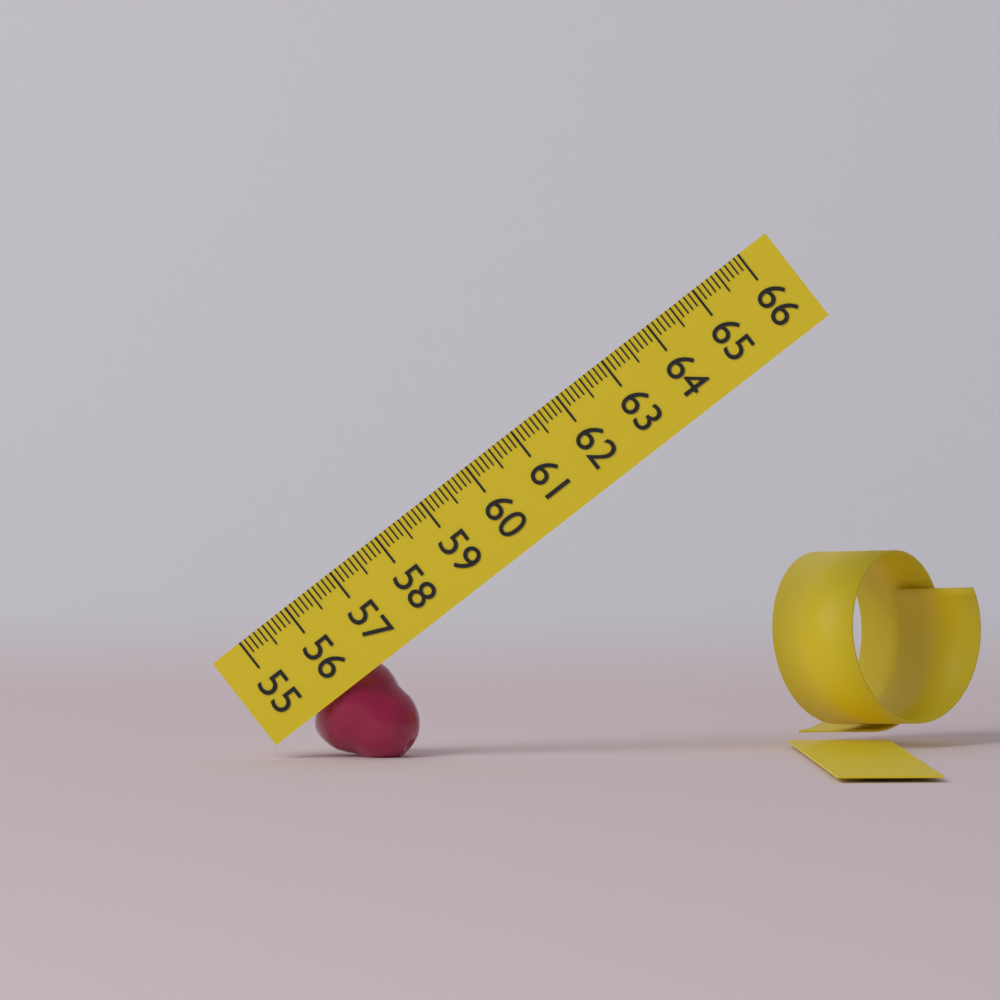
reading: 56.7 (no unit)
